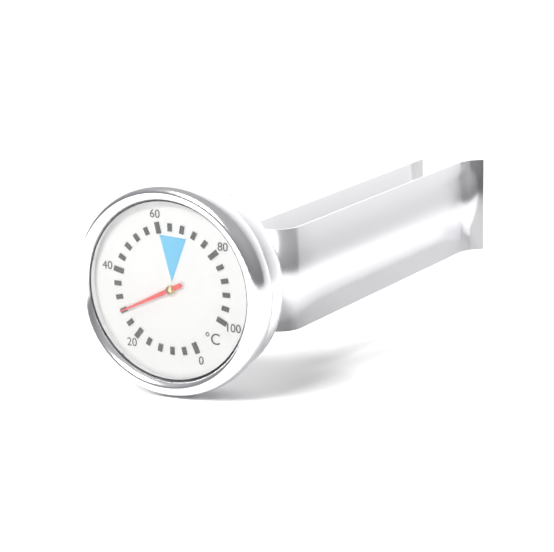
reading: 28 °C
